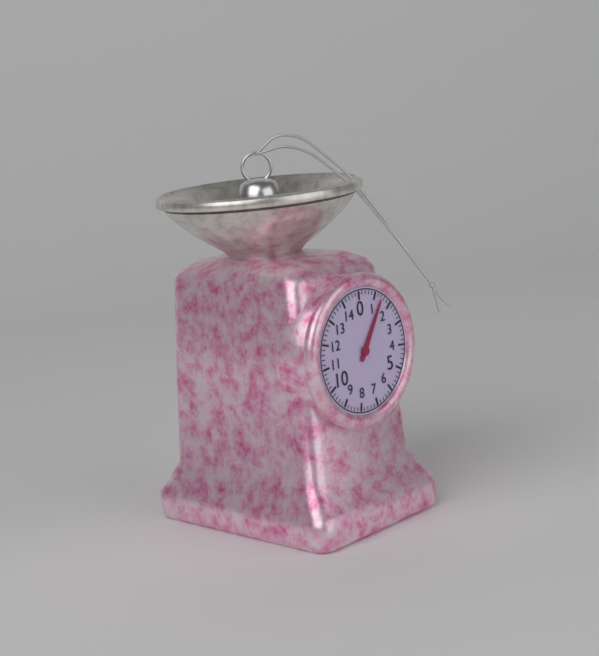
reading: 1.4 (no unit)
